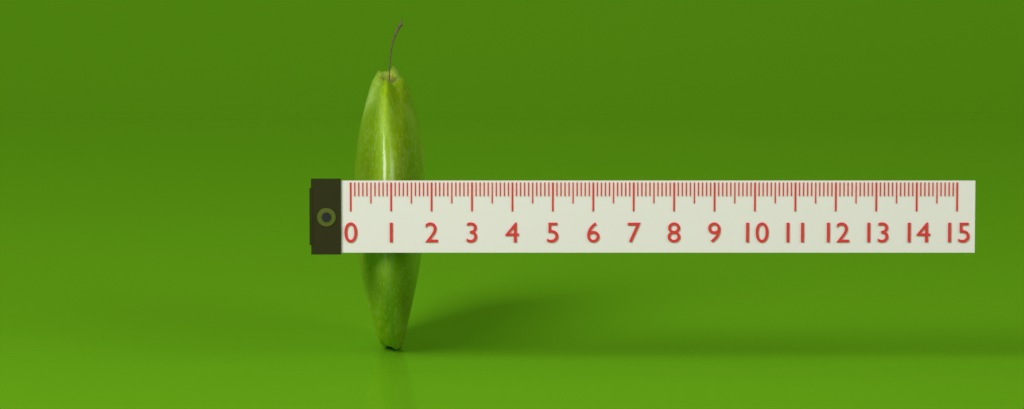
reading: 1.8 (no unit)
